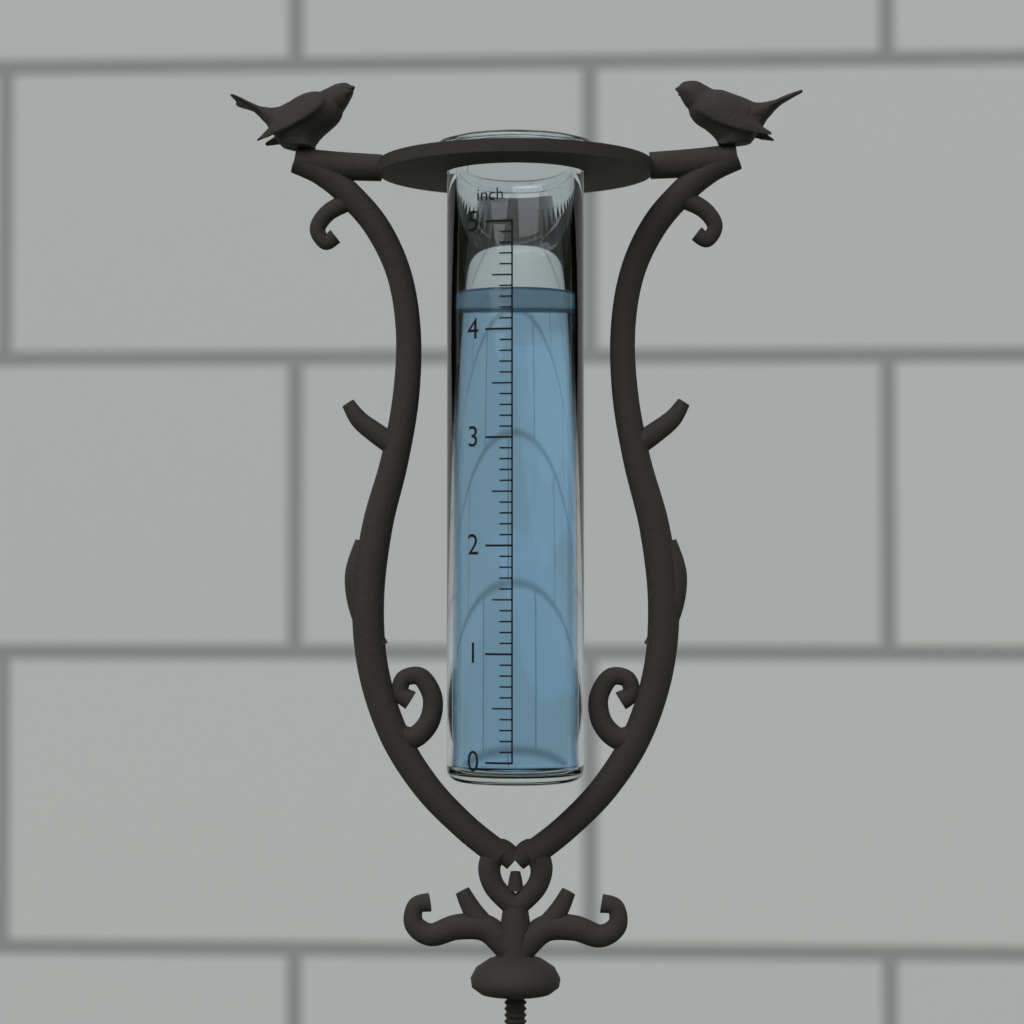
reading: 4.4 inch
